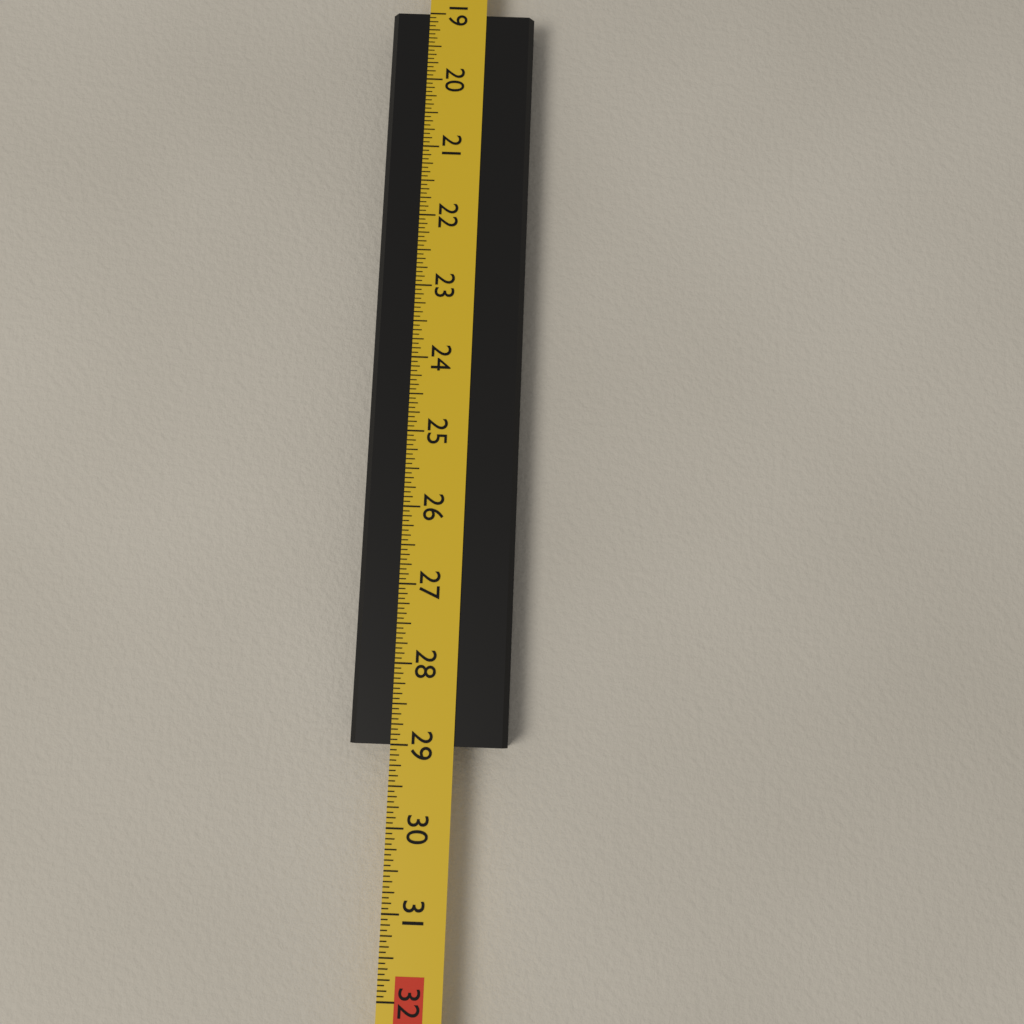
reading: 29.0000 in
